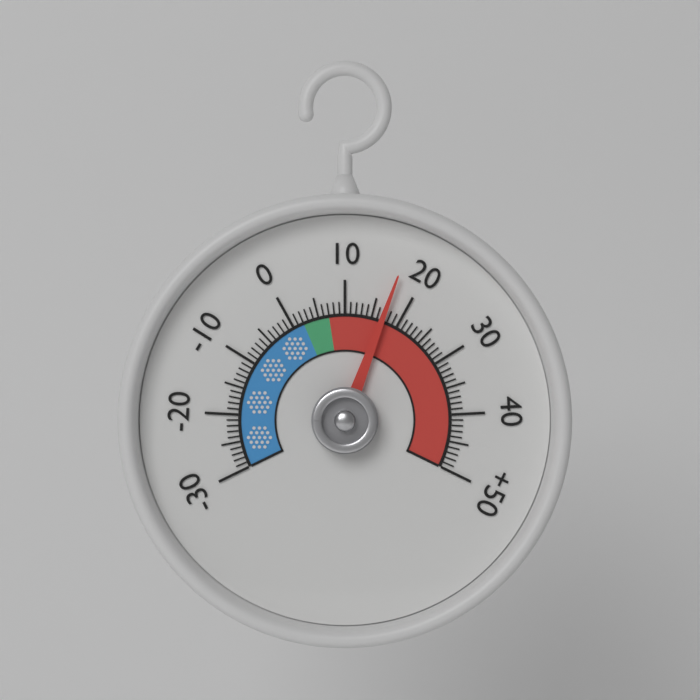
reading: 17 (no unit)
